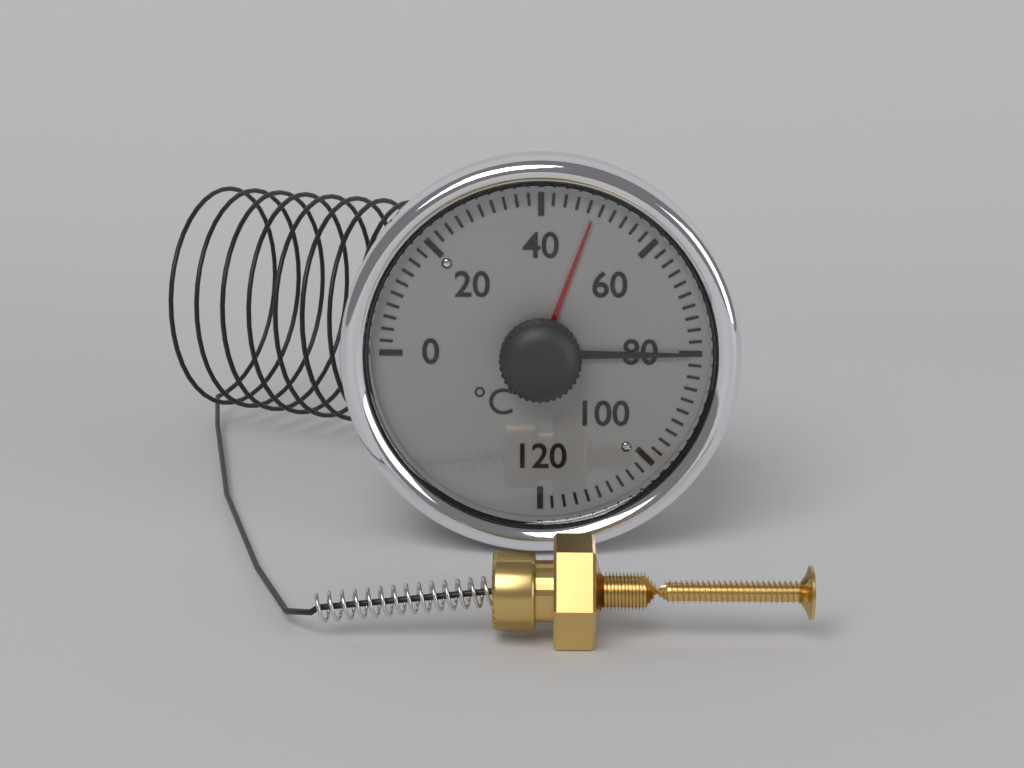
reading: 80 °C
